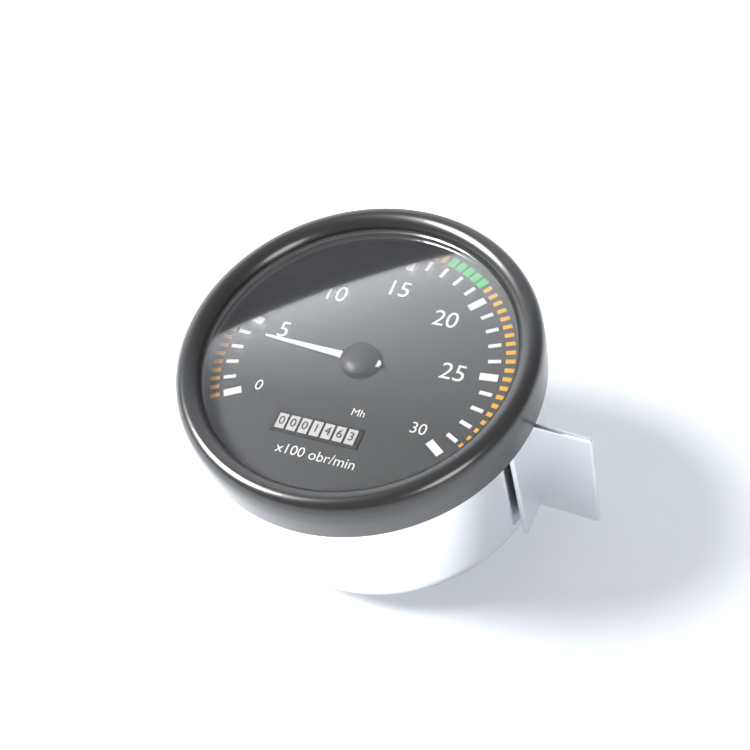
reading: 400 obr/min
